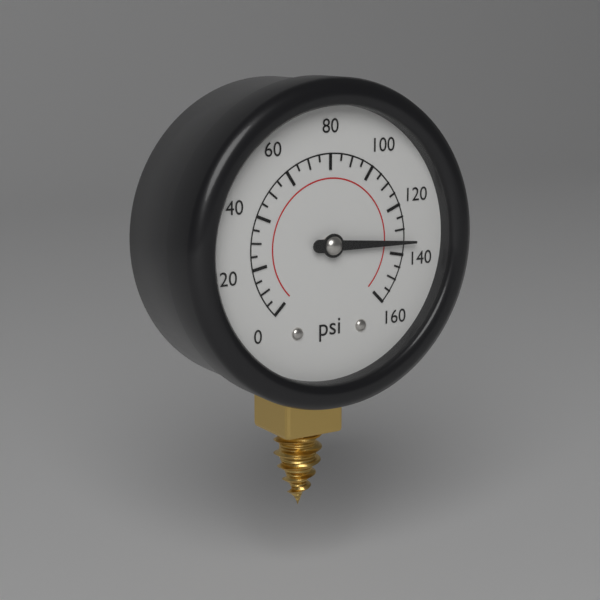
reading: 135 psi
